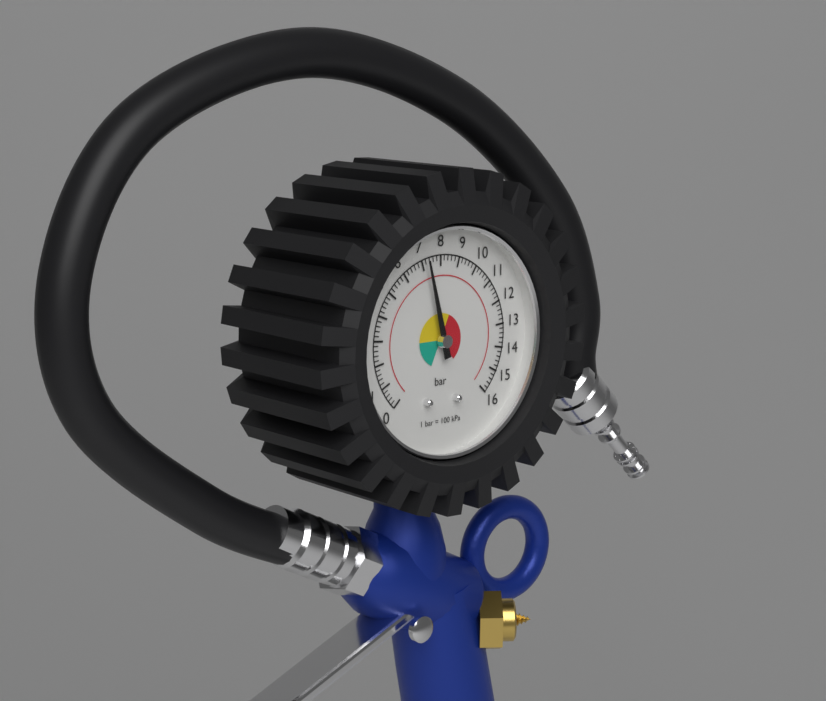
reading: 7.2 bar
